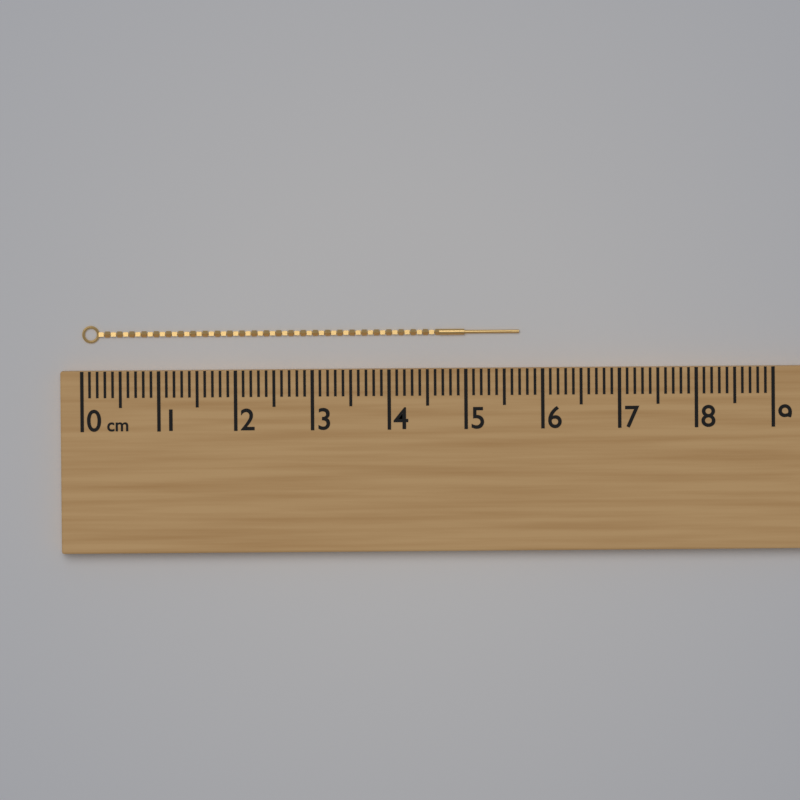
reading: 5.7 cm
